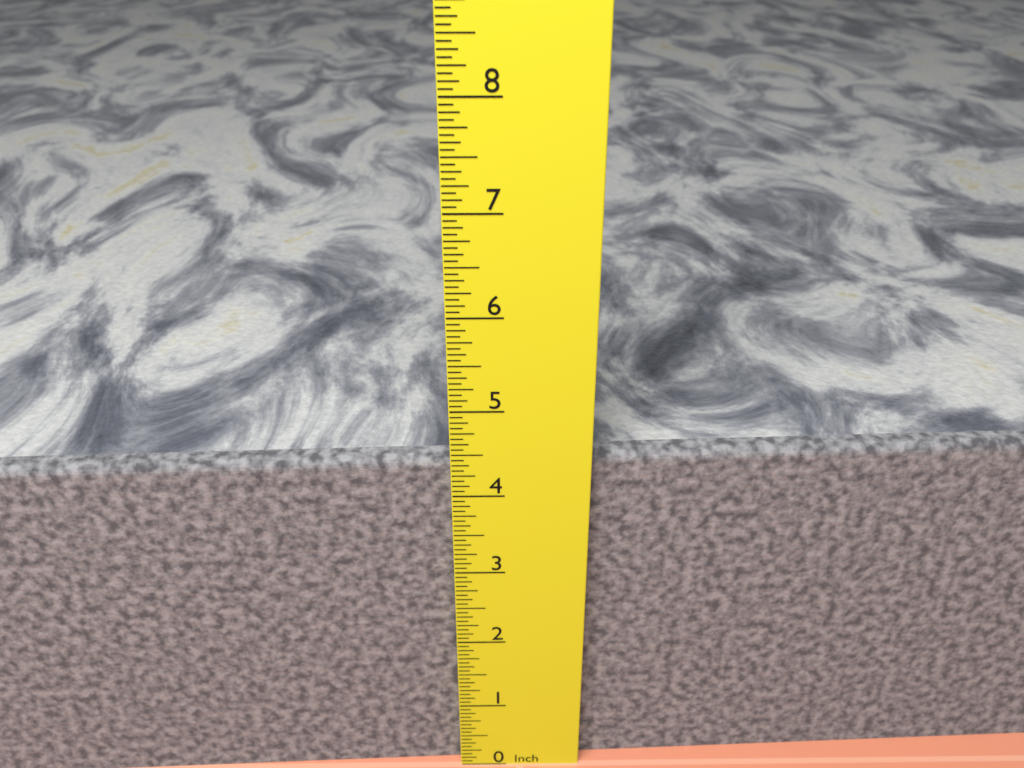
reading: 4.3750 in
